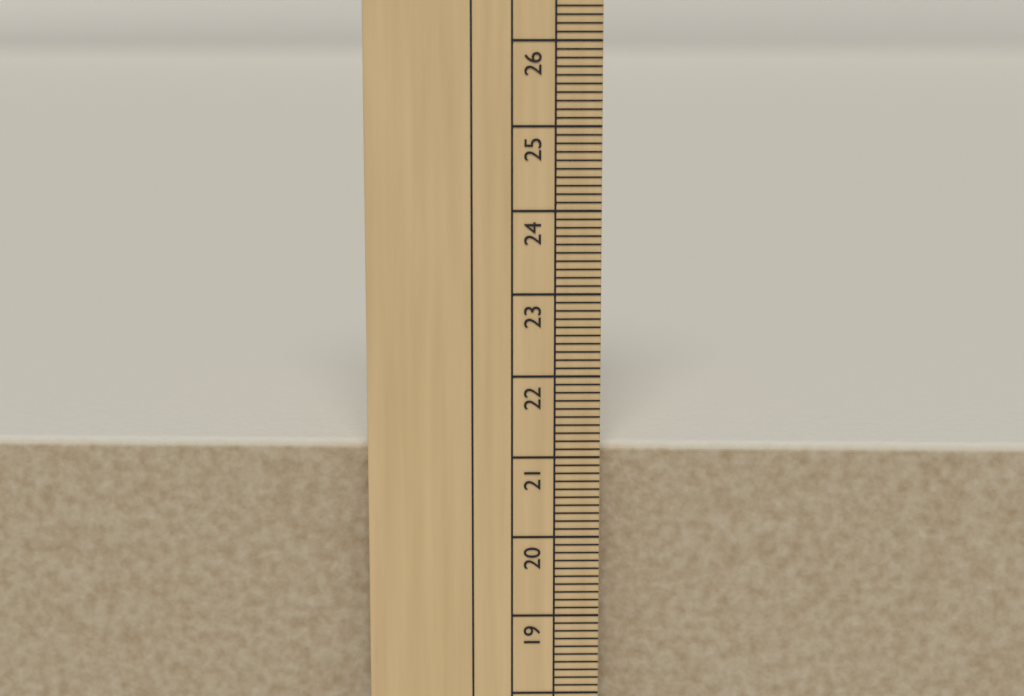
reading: 21.1 cm
